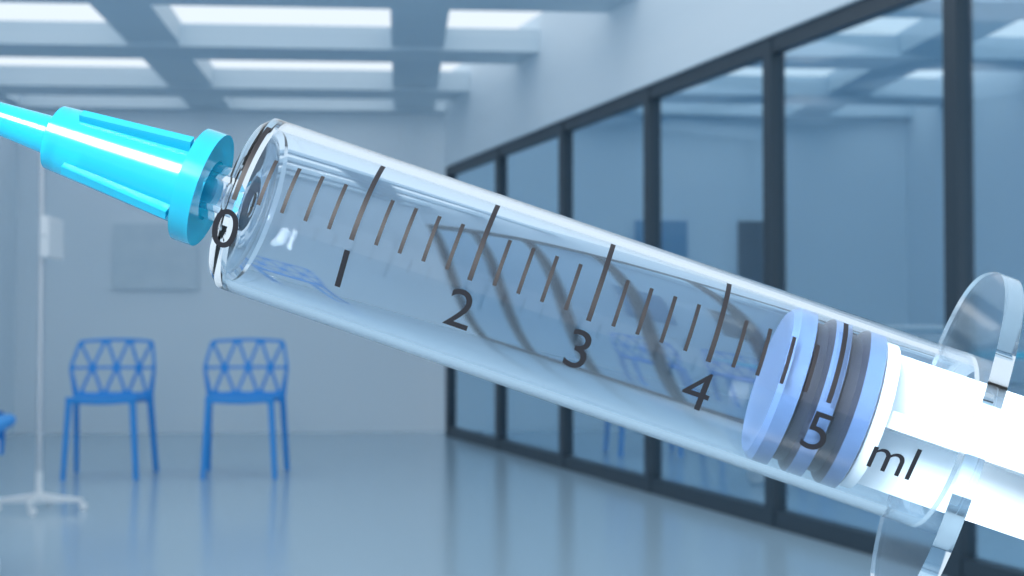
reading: 4.6 ml
